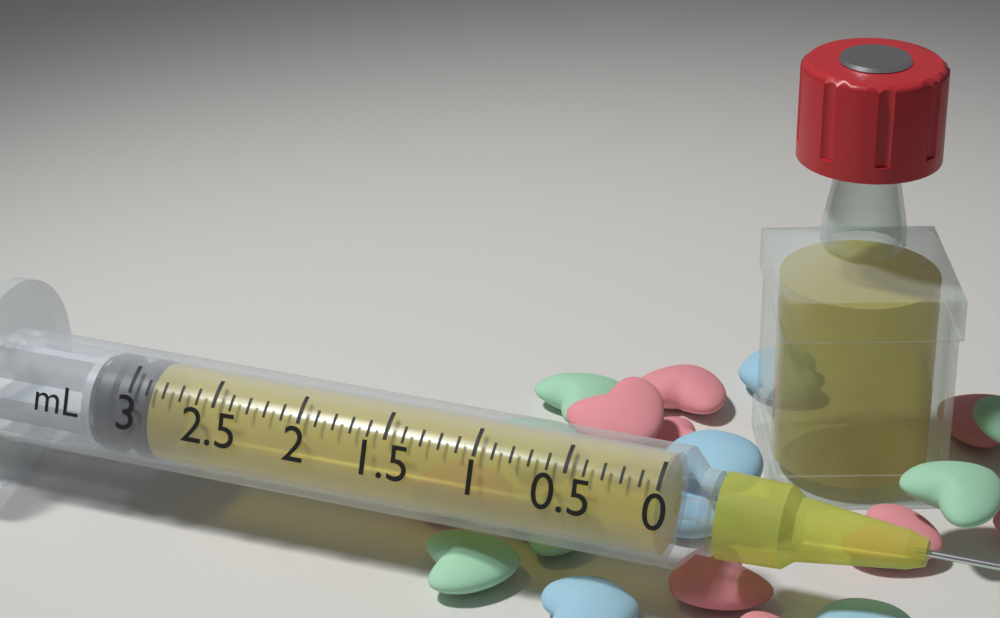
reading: 2.9 mL
